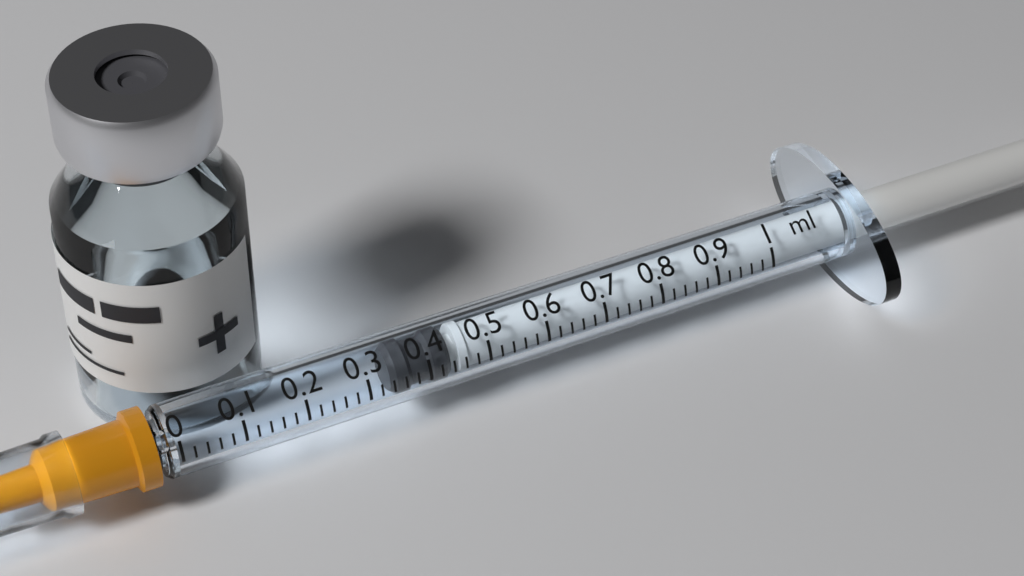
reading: 0.34 ml
